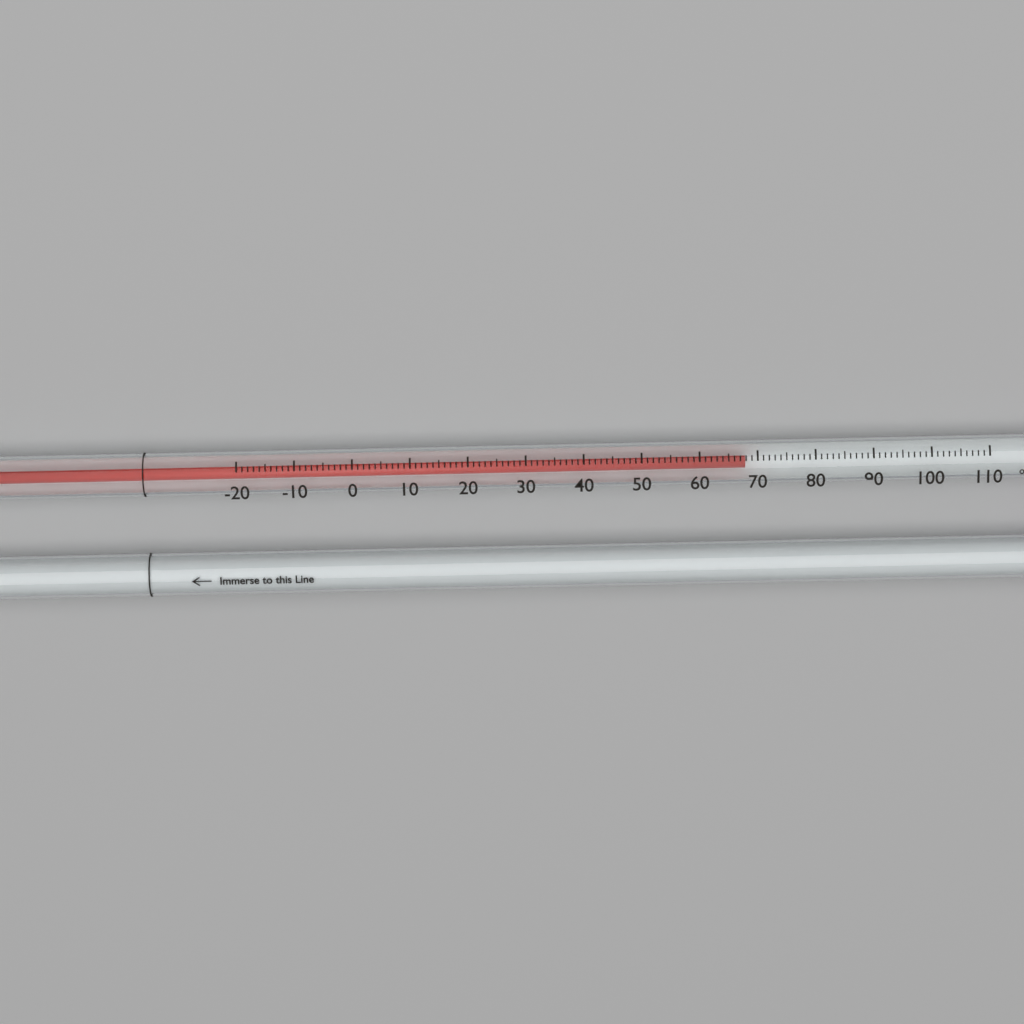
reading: 68 °C
